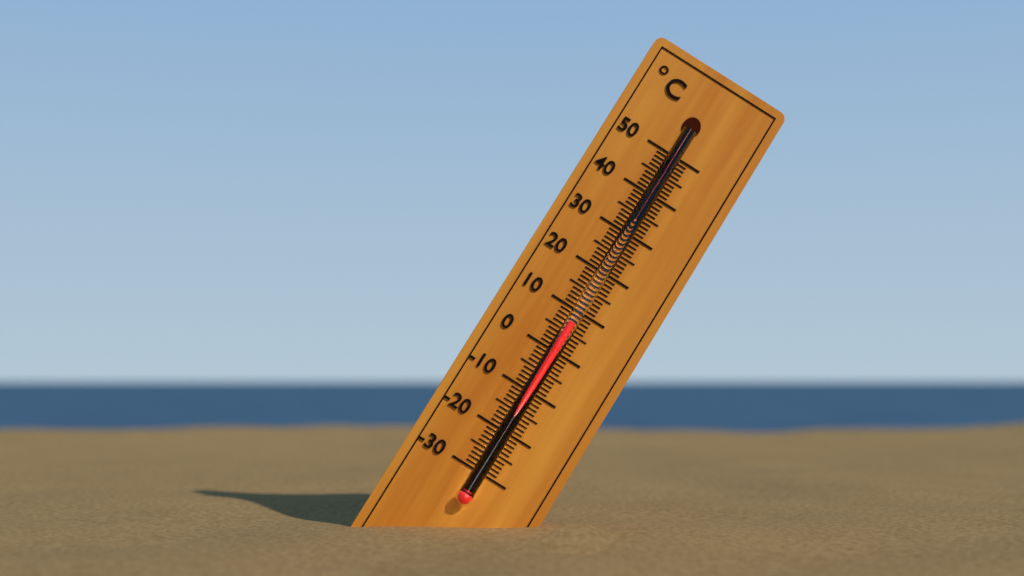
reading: 7 °C
